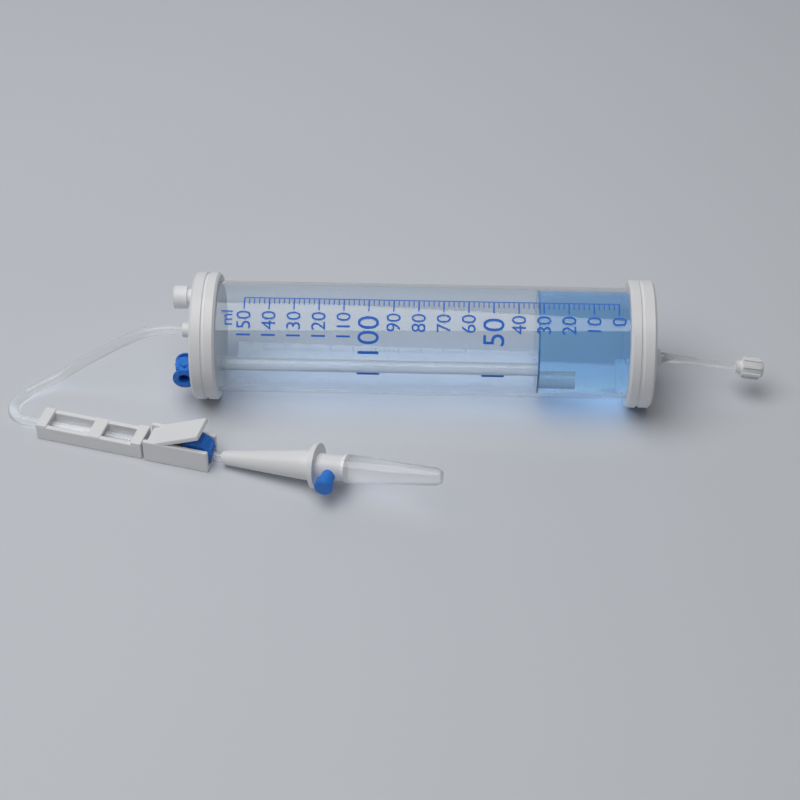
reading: 32 ml
